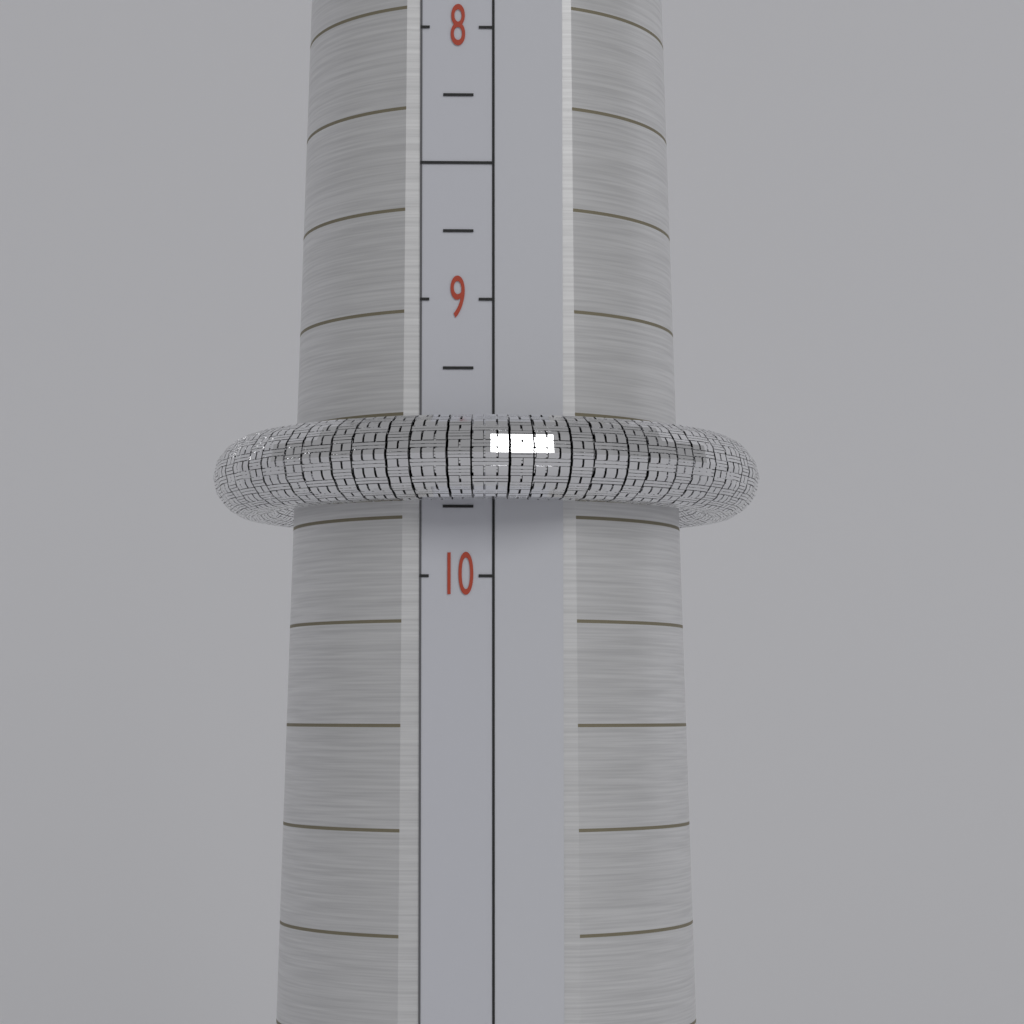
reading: 9.75 (no unit)
